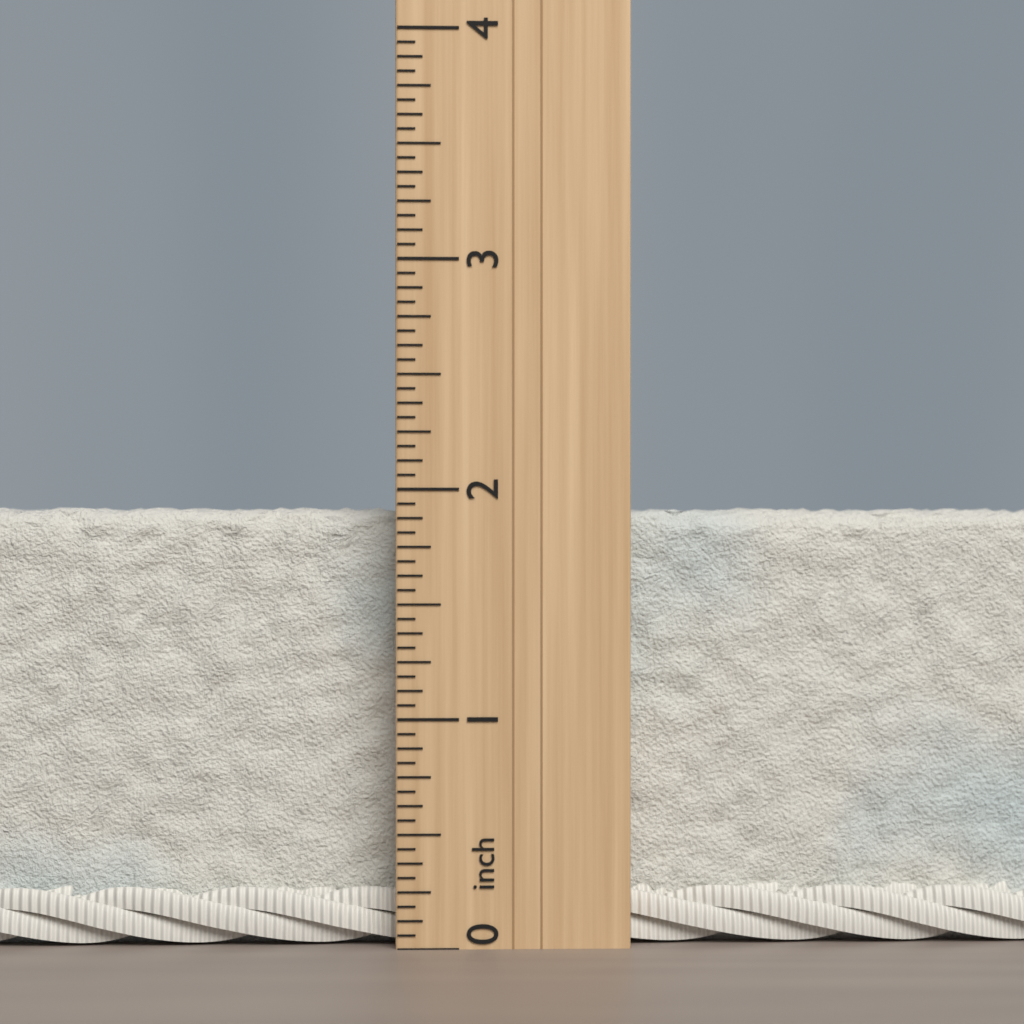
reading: 1.9375 inch
